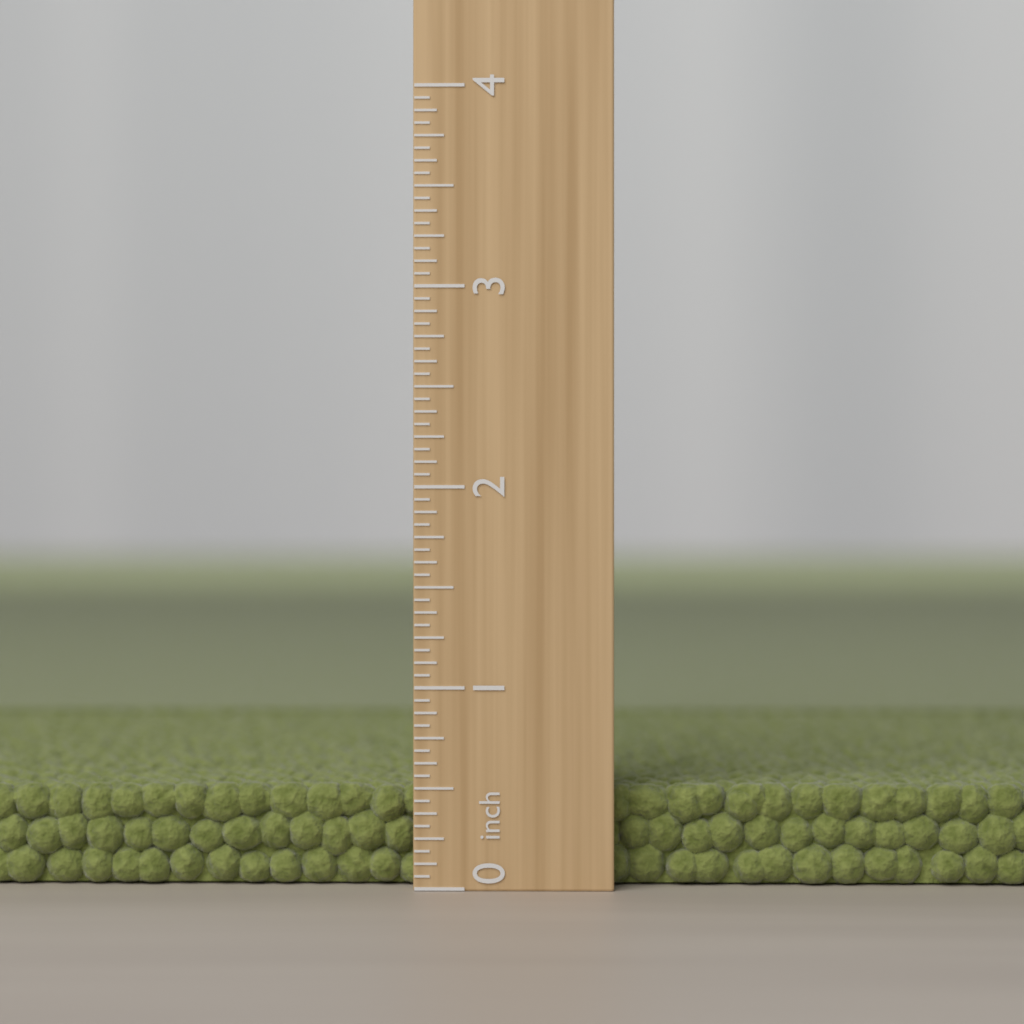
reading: 0.5000 inch
